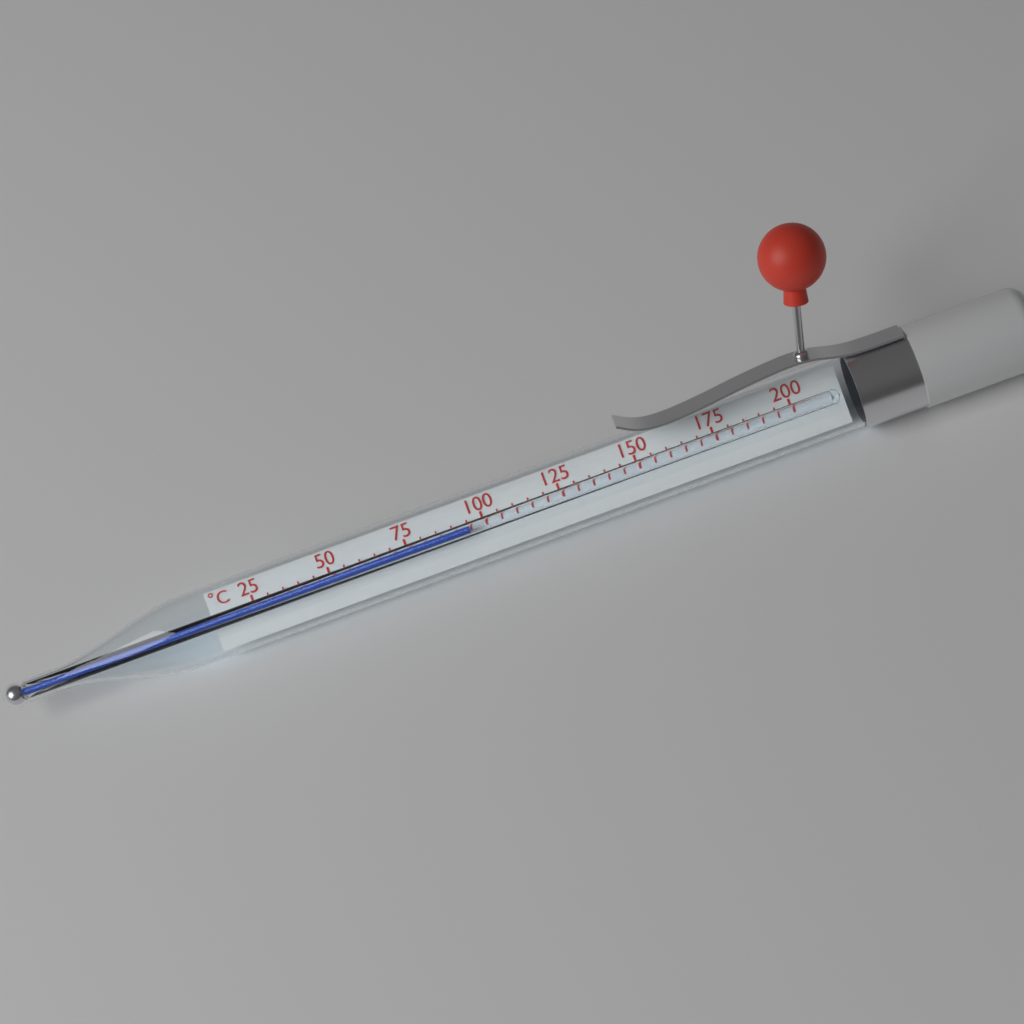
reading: 95 °C
